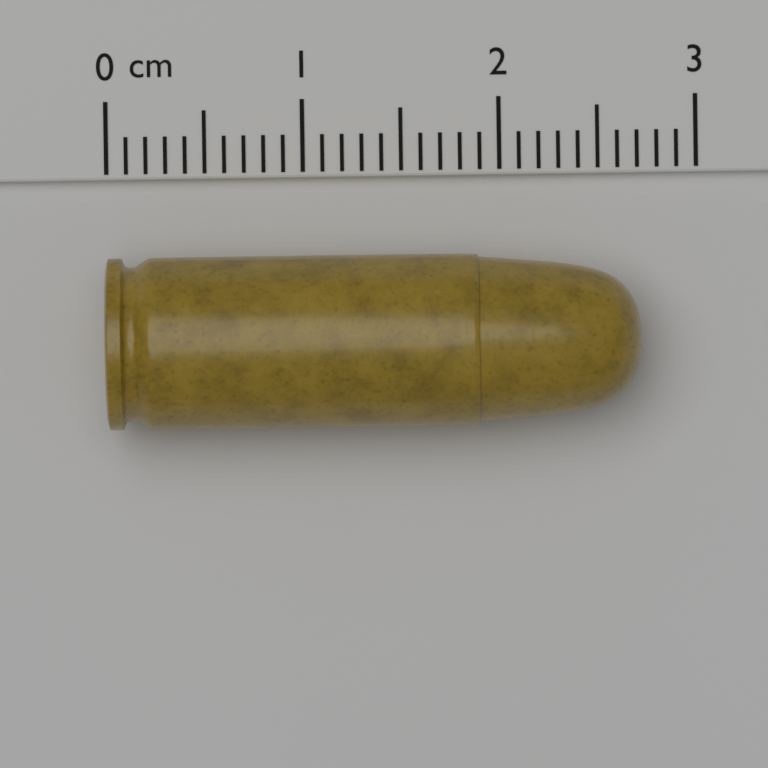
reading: 2.7 cm
